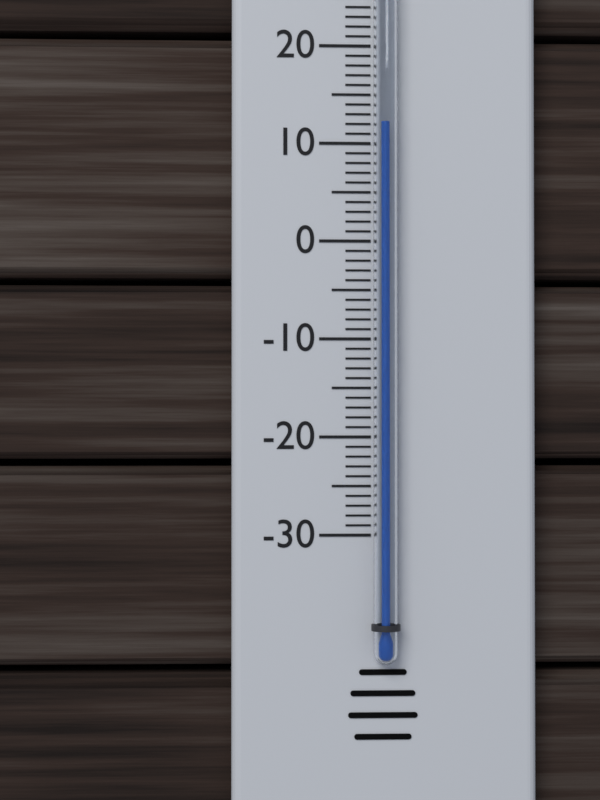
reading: 12 °C
